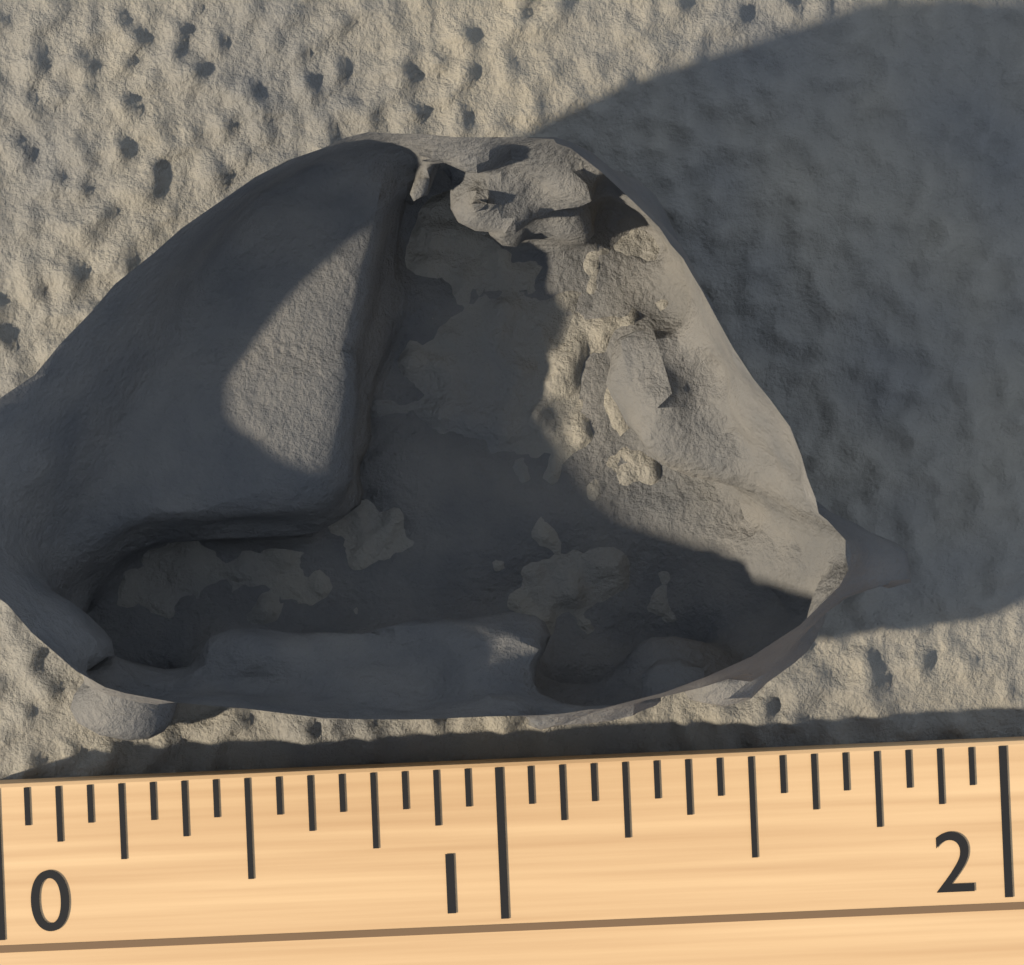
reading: 1.8125 (no unit)
